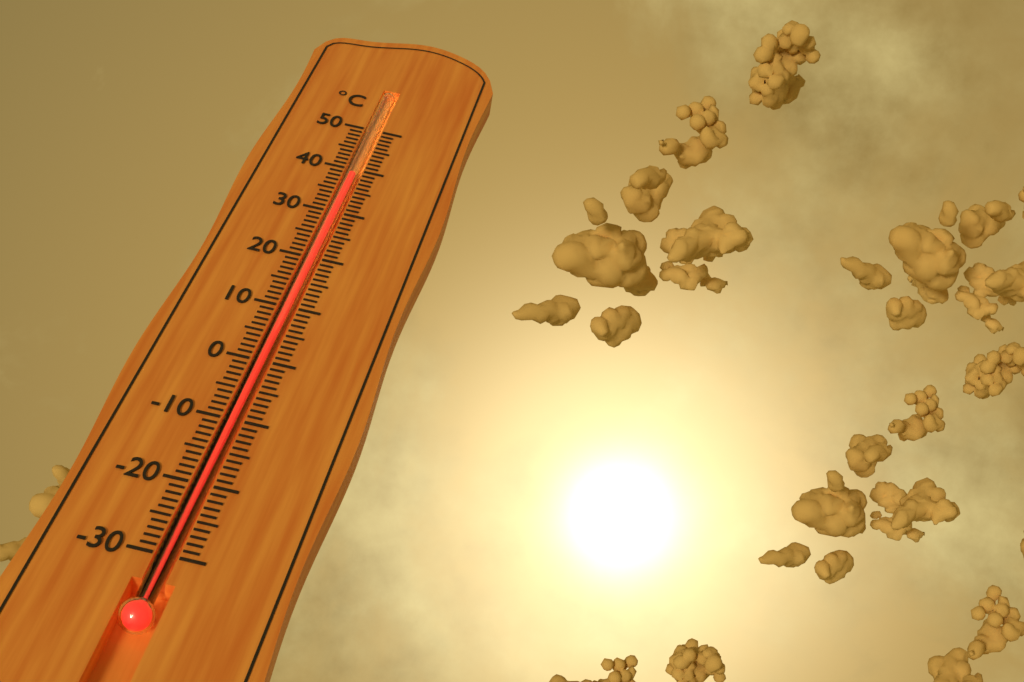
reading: 39 °C
